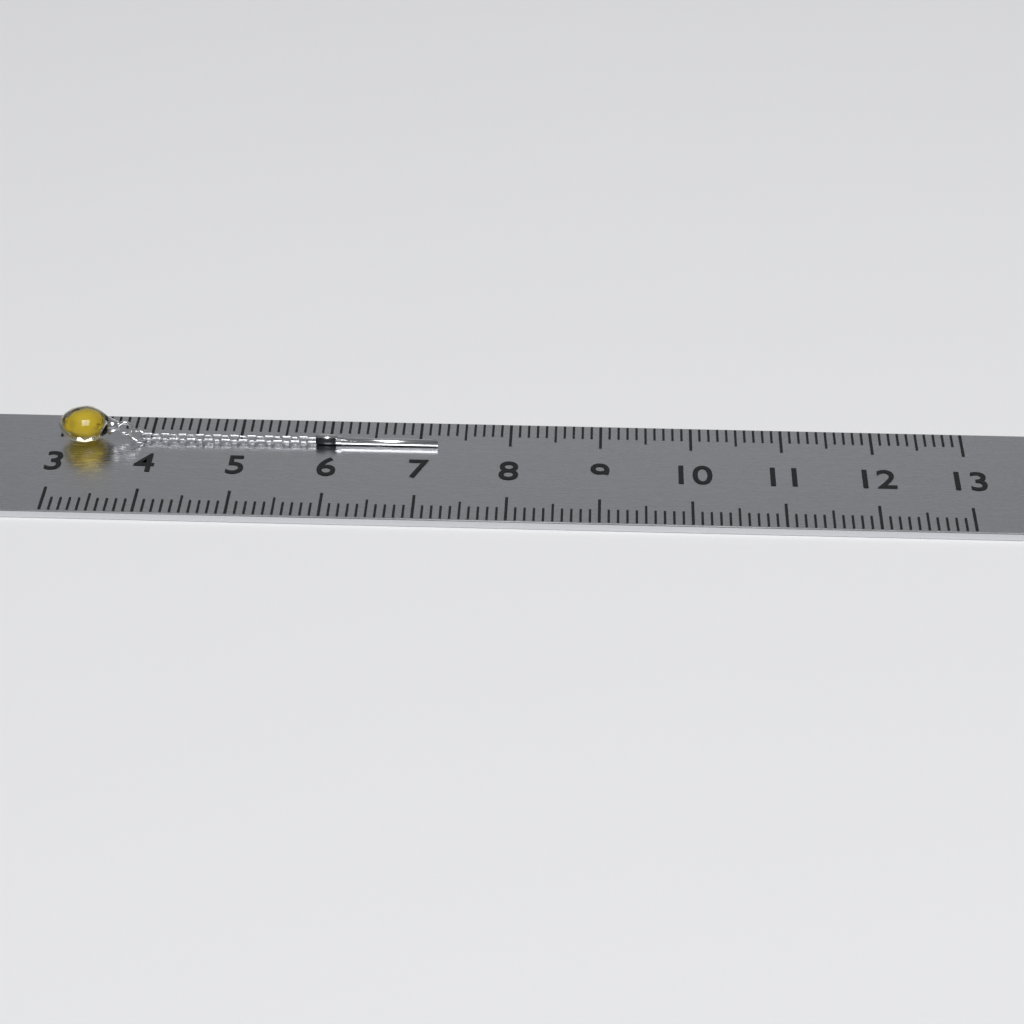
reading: 7.2 (no unit)
